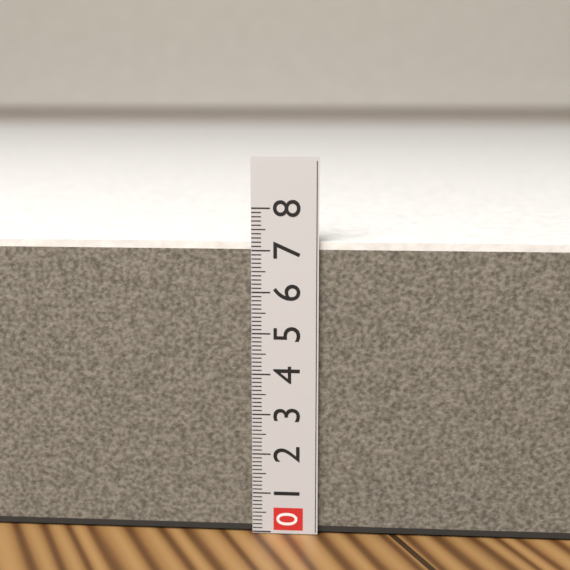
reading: 7.2 (no unit)
